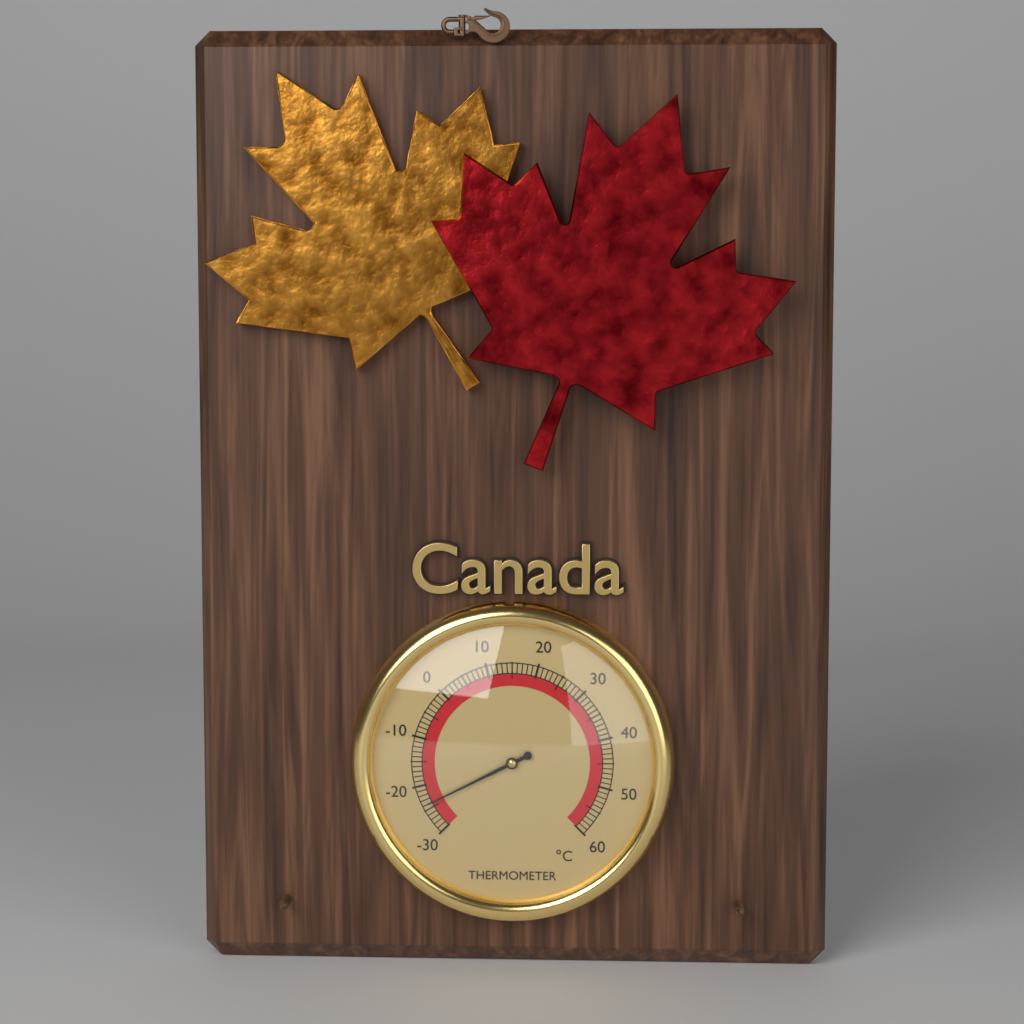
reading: -24 °C
